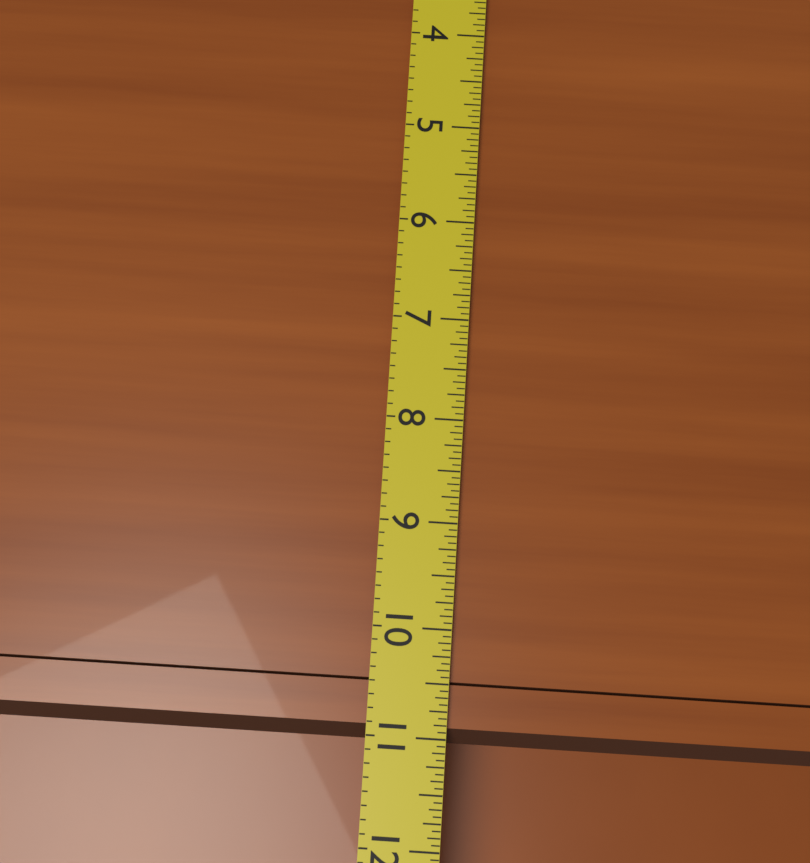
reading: 11.0625 (no unit)
